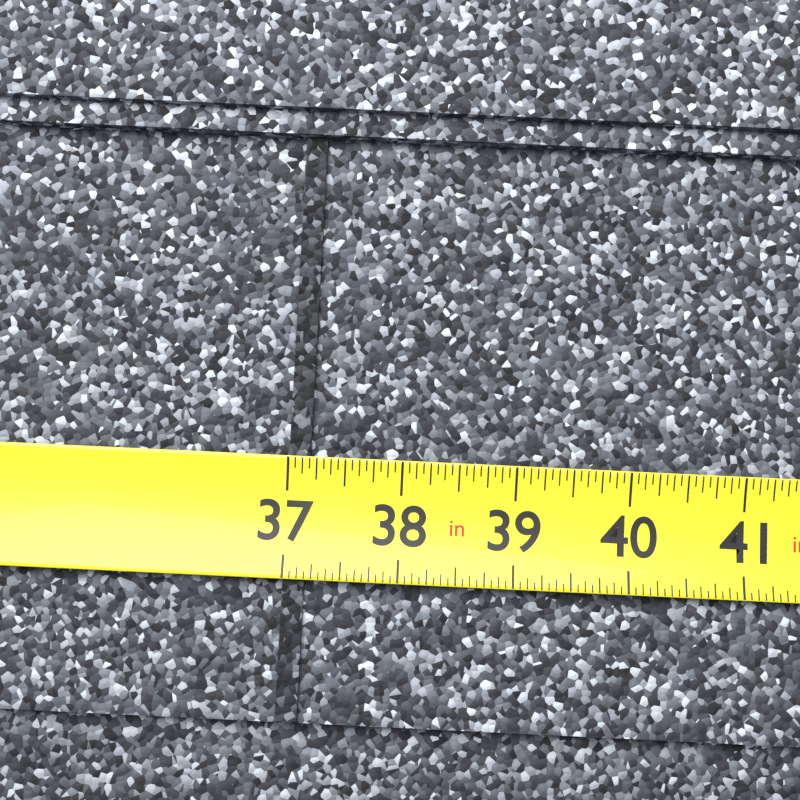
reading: 37.1875 in
